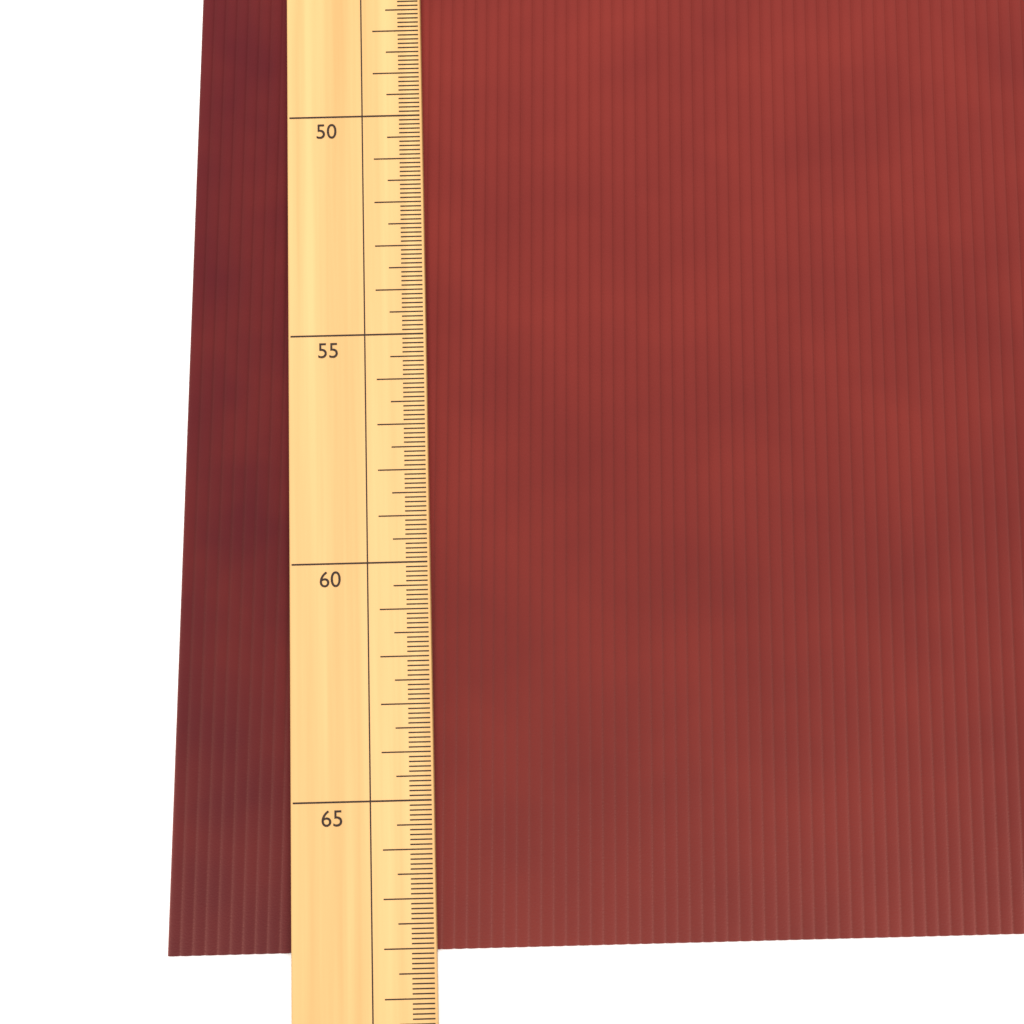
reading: 68.1 (no unit)
